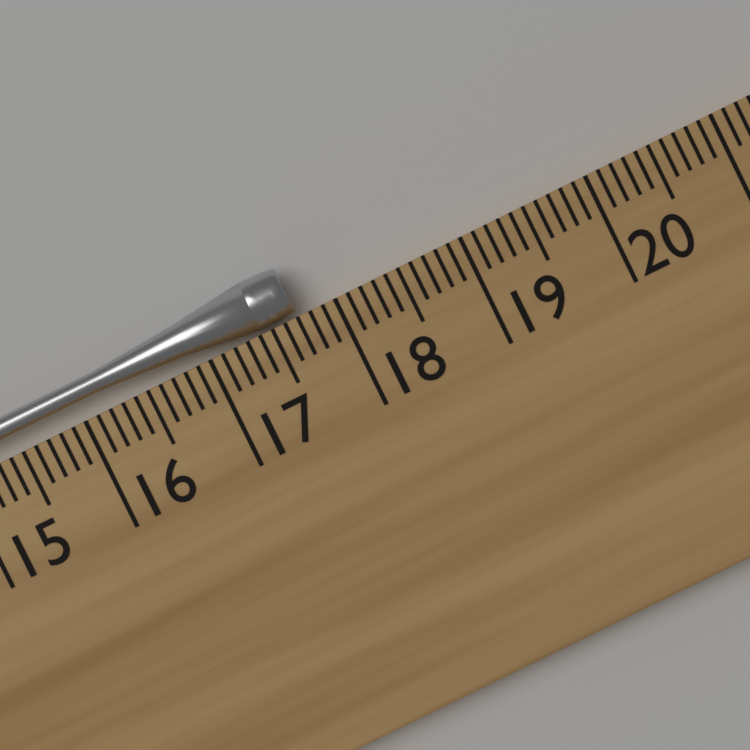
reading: 17.7 cm
